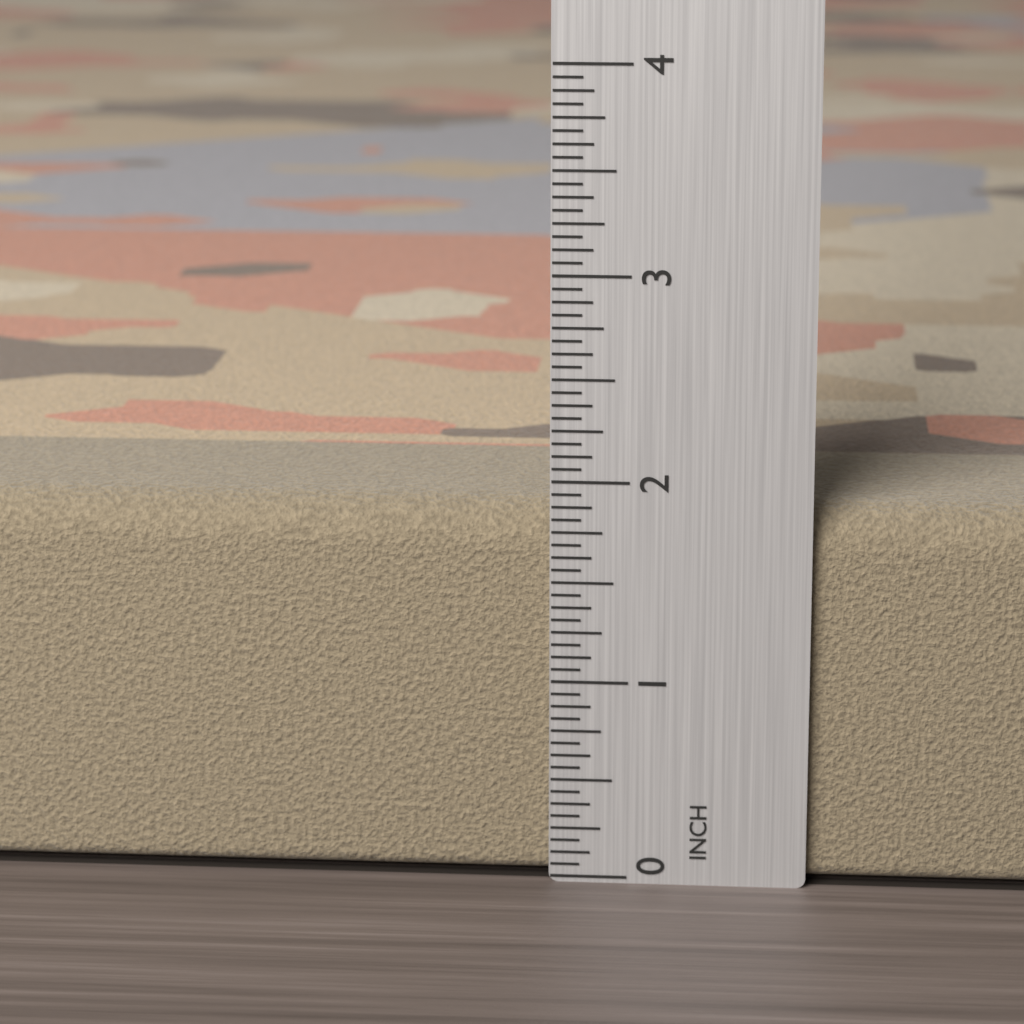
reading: 1.8750 in
